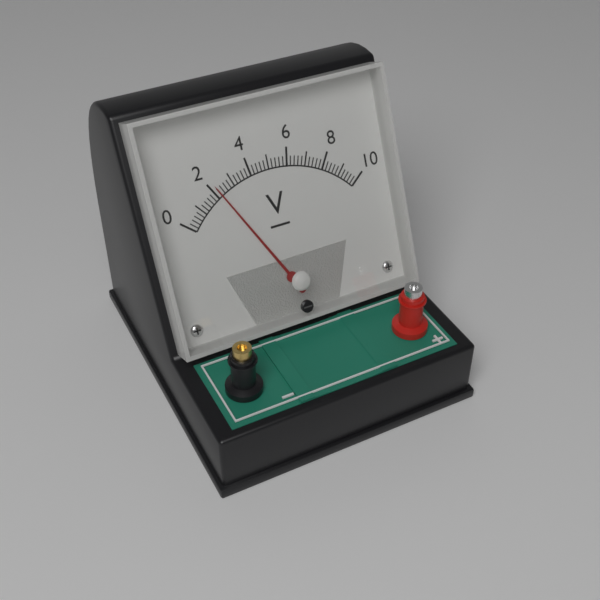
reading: 2.2 V
